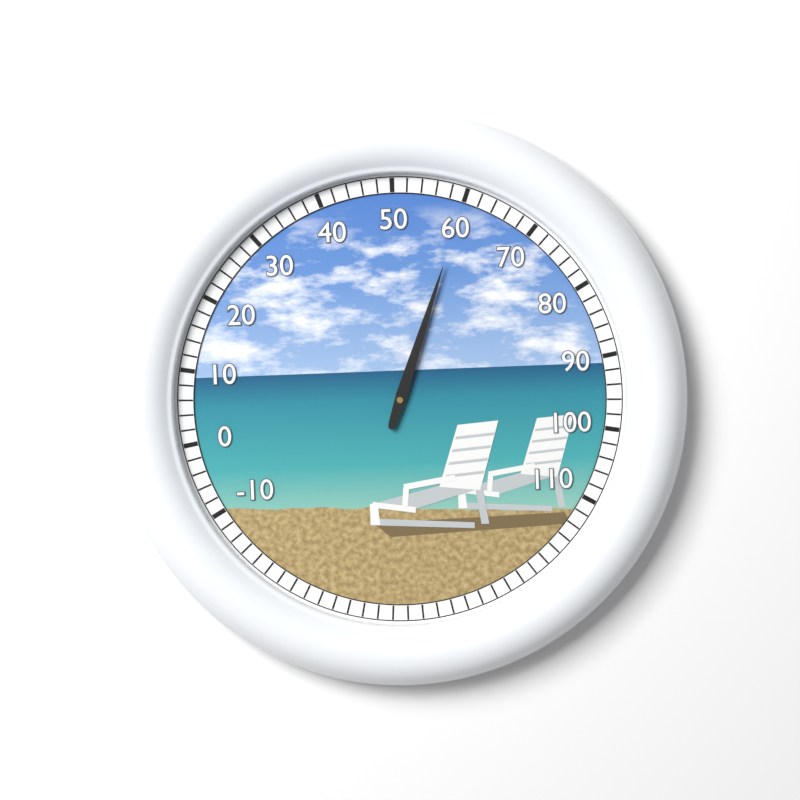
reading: 60 (no unit)
